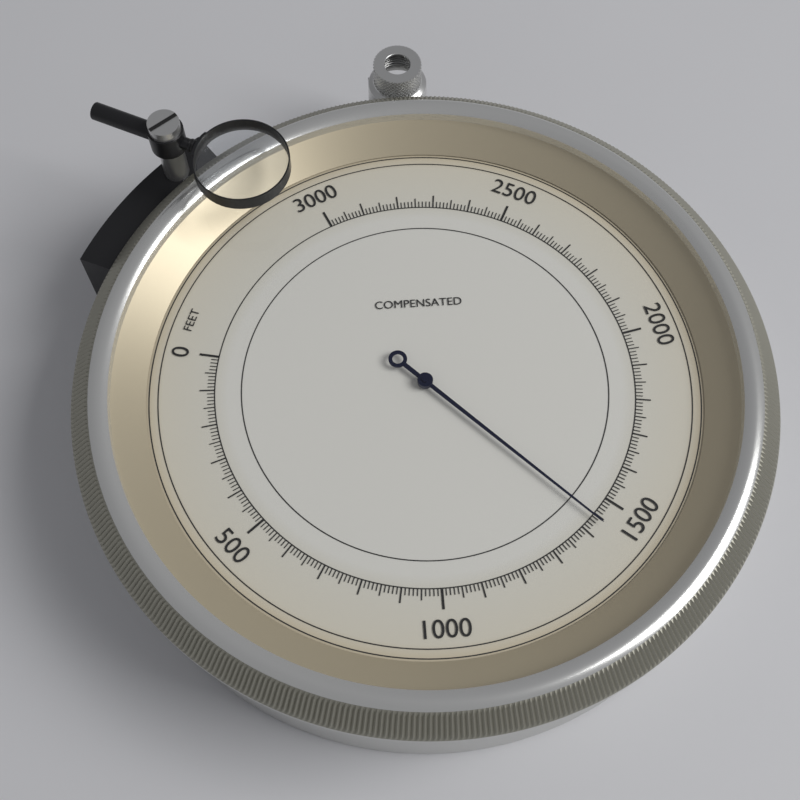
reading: 1440 feet
